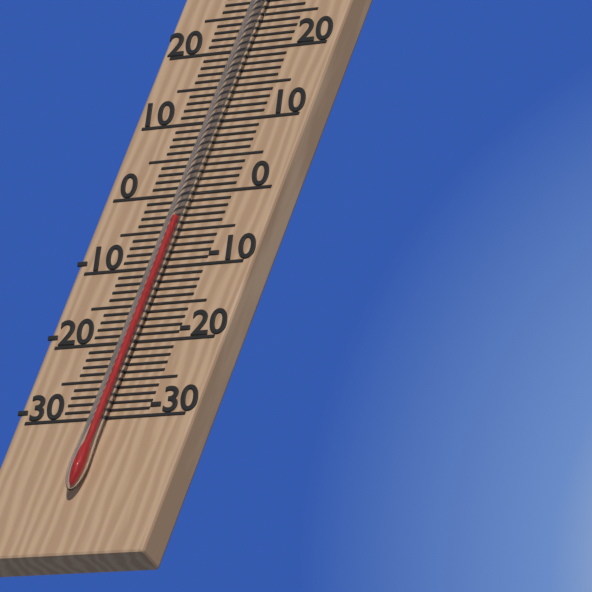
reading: -4 °C
